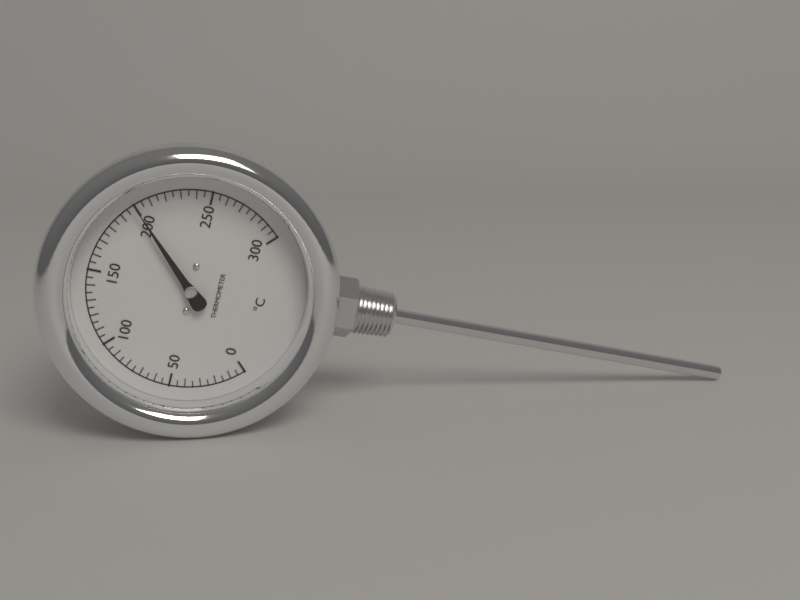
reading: 200 °C
